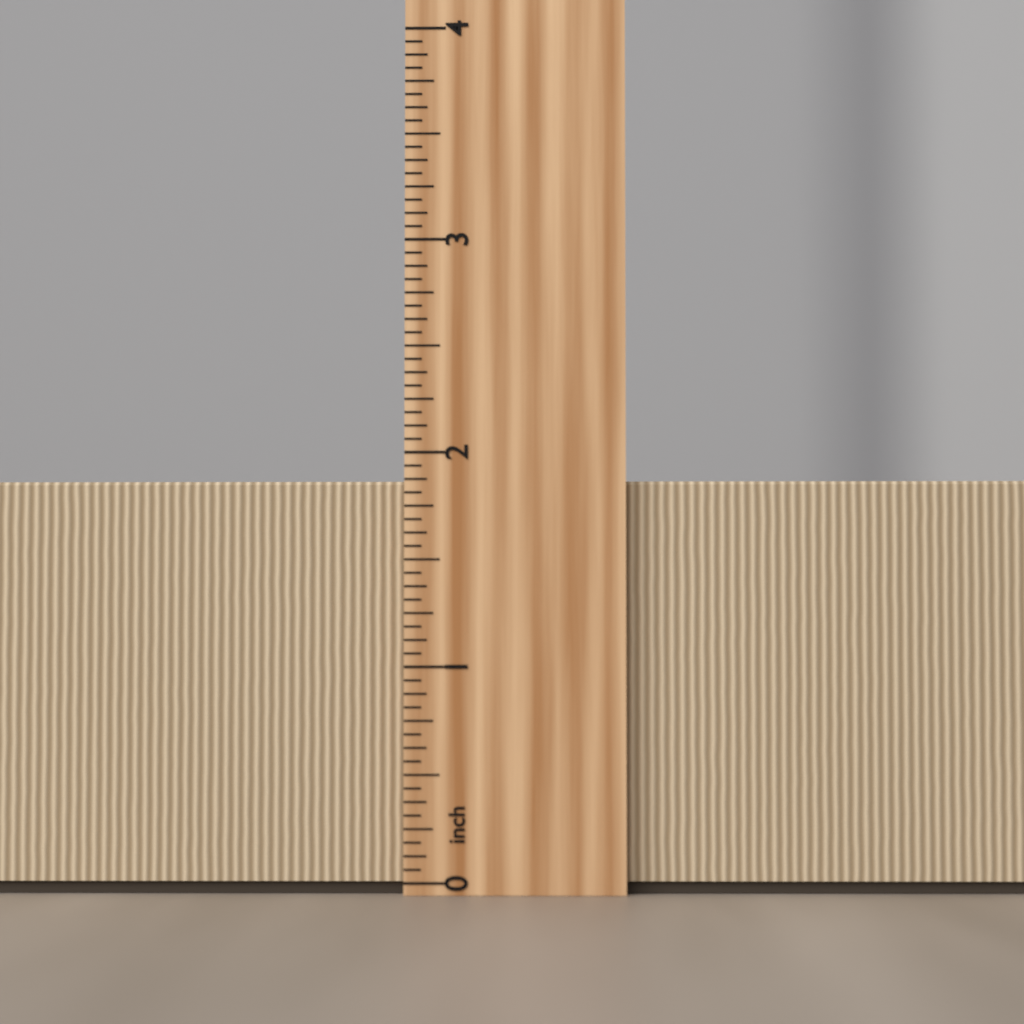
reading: 1.8750 inch
